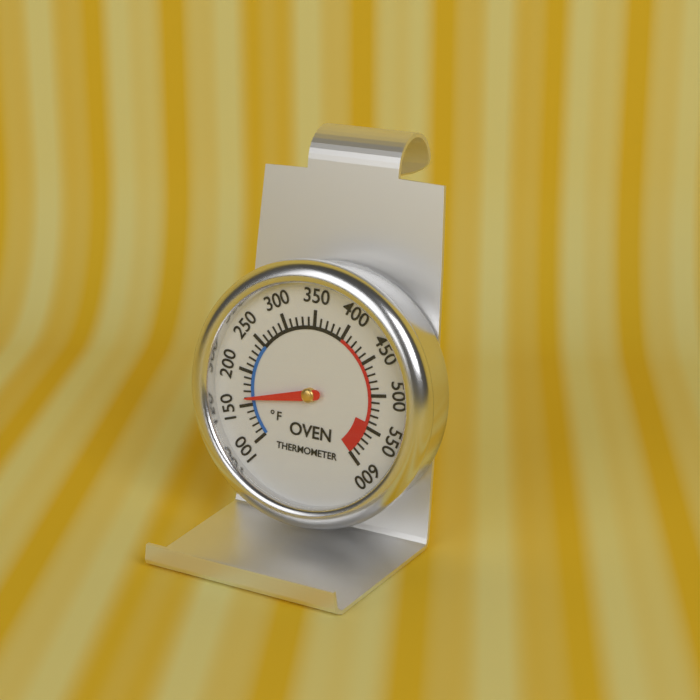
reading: 160 °F
